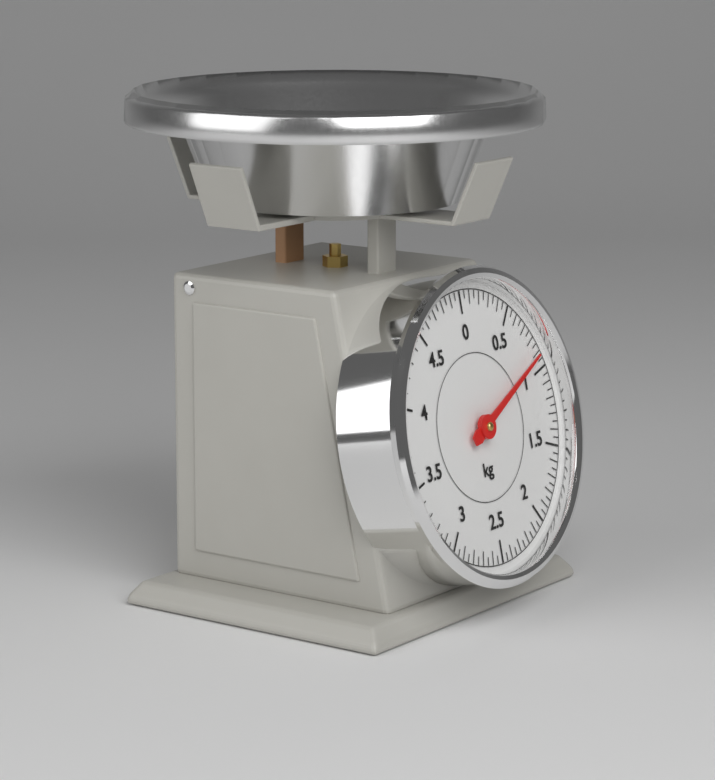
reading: 0.90 kg
